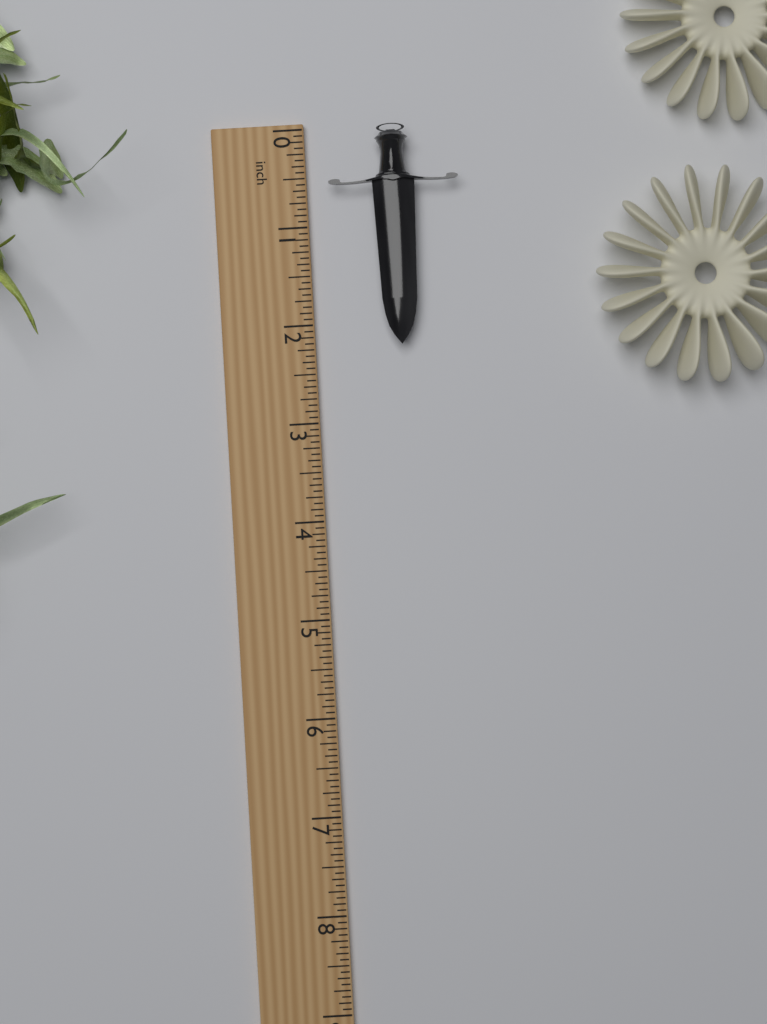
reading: 2.2500 inch
